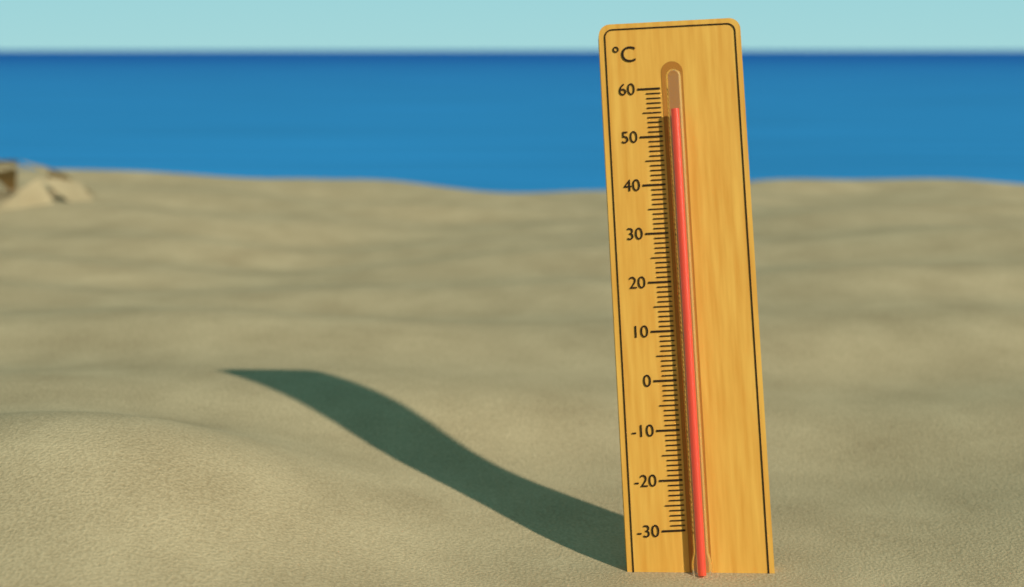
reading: 55 °C
